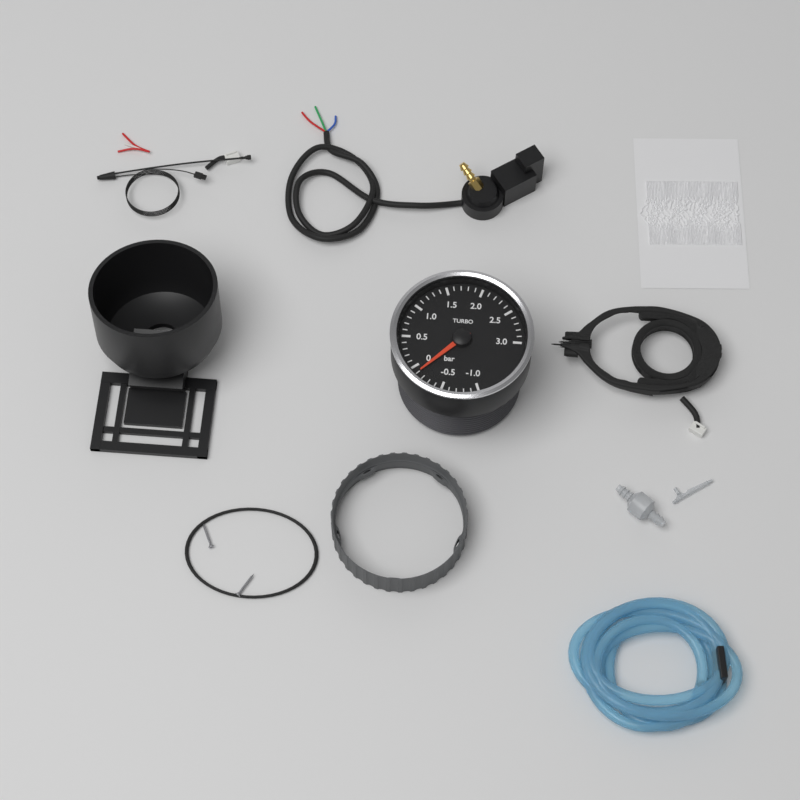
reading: -0.1 bar
